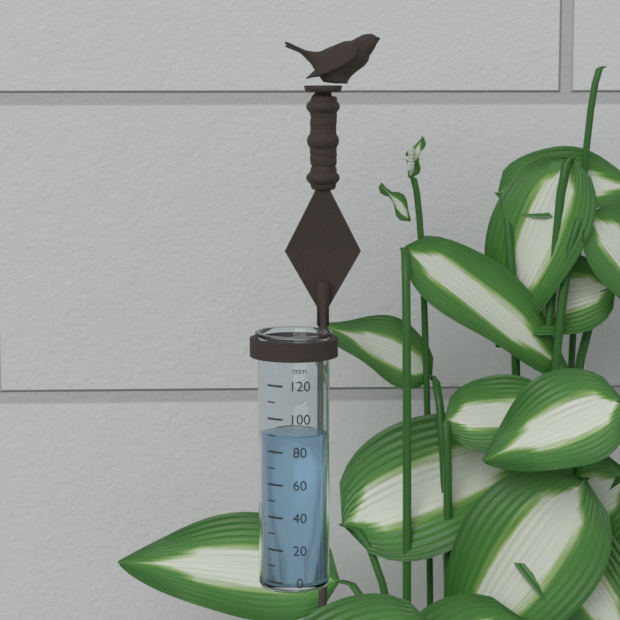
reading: 90 mm
